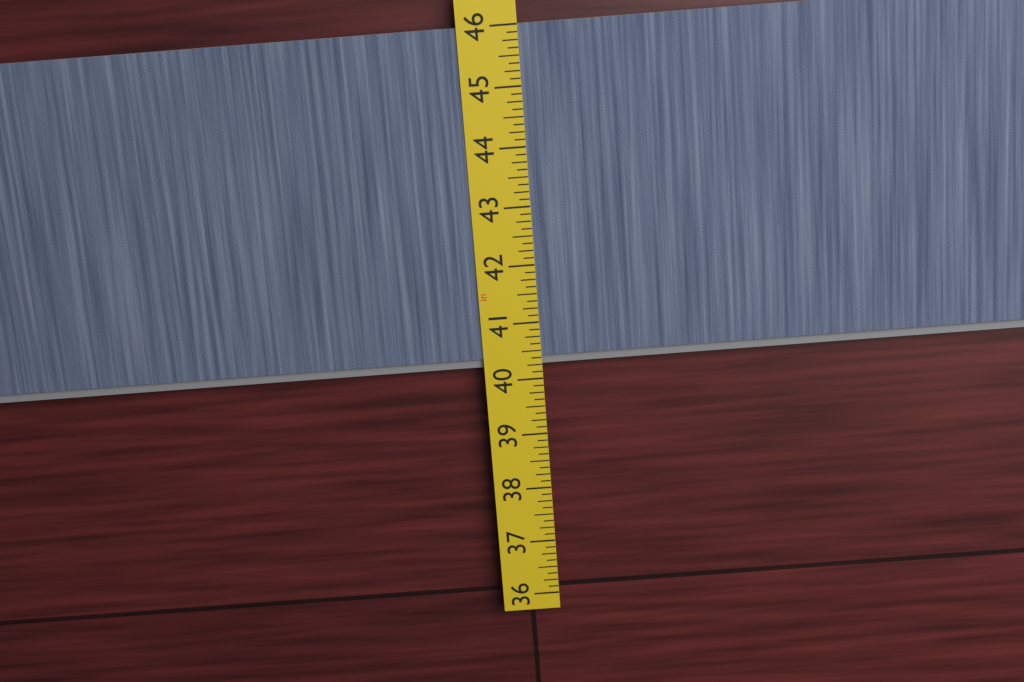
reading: 40.250 in
